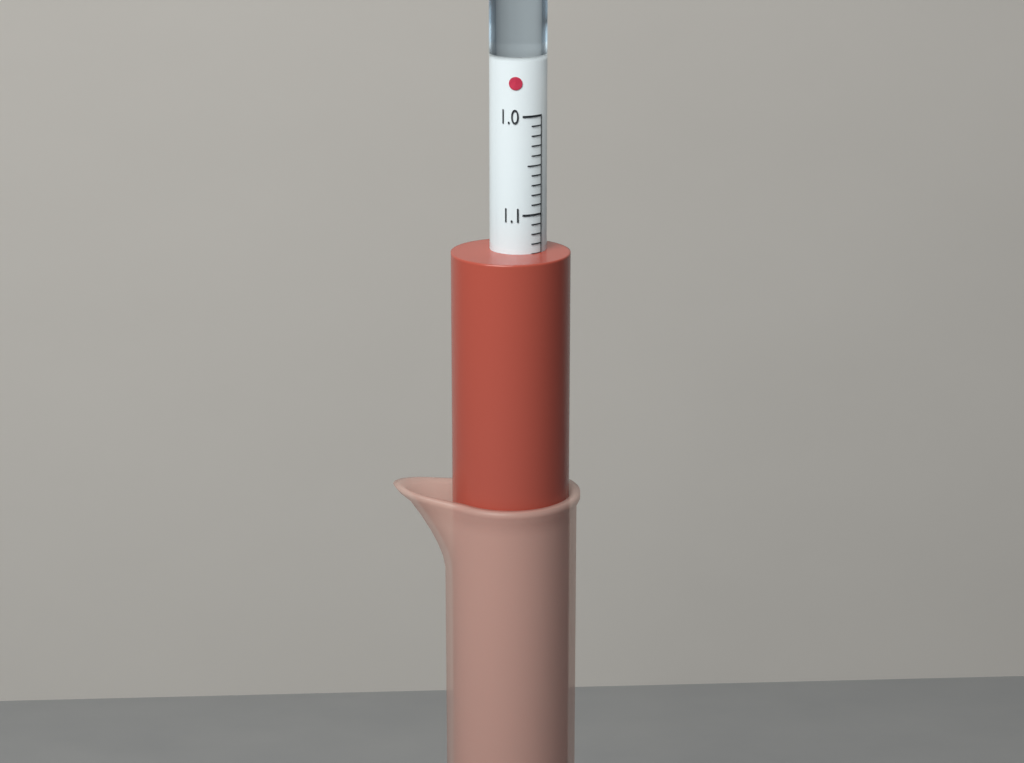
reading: 1.14 (no unit)
